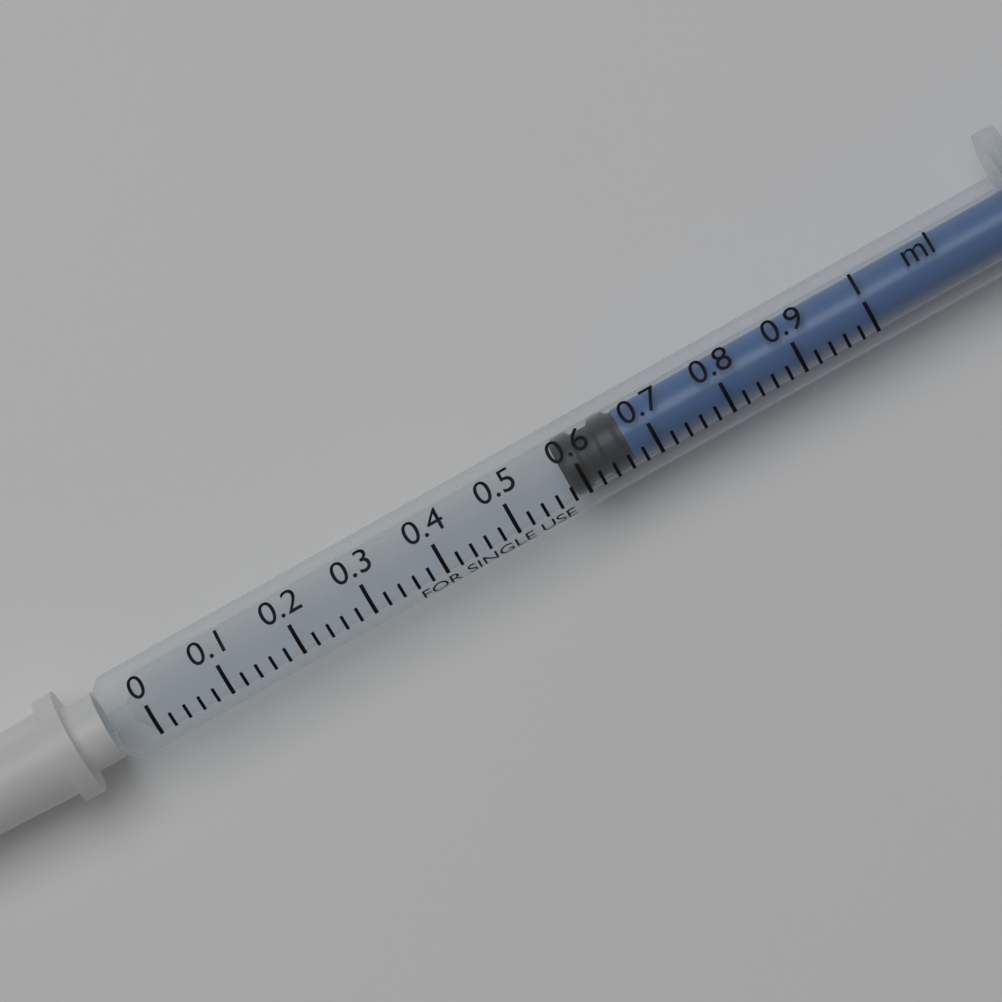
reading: 0.58 ml
